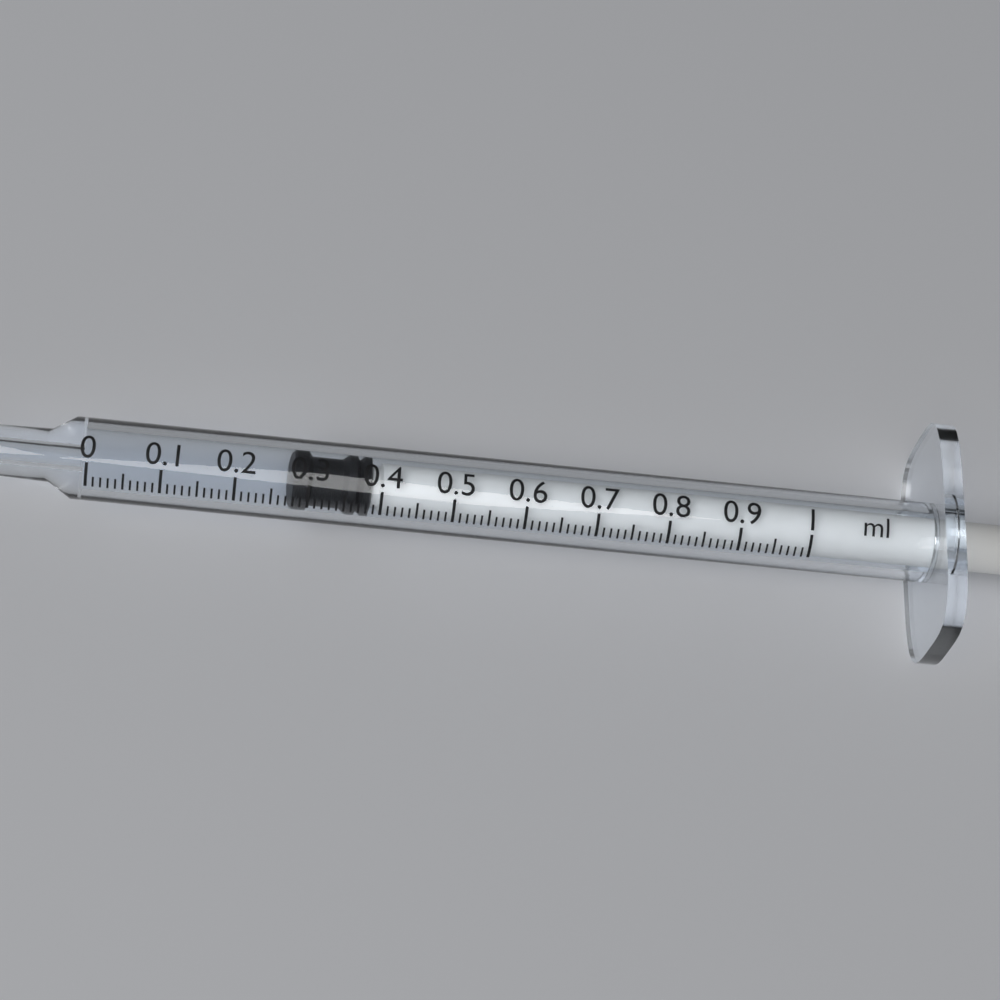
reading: 0.28 ml
